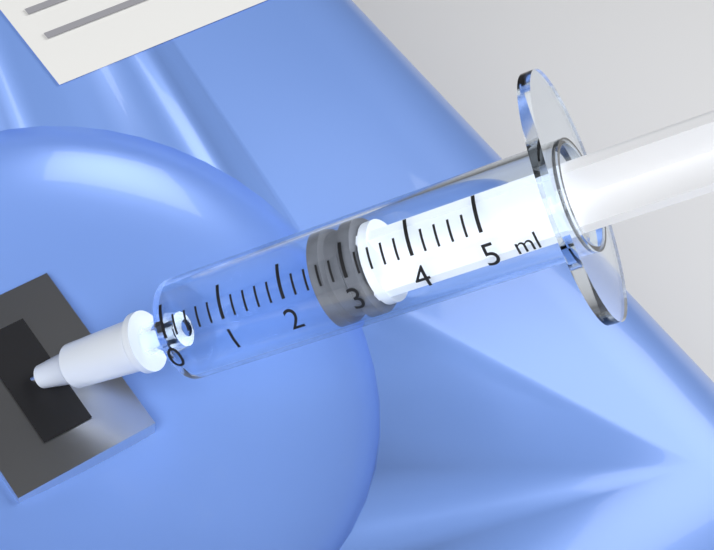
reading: 2.4 ml
